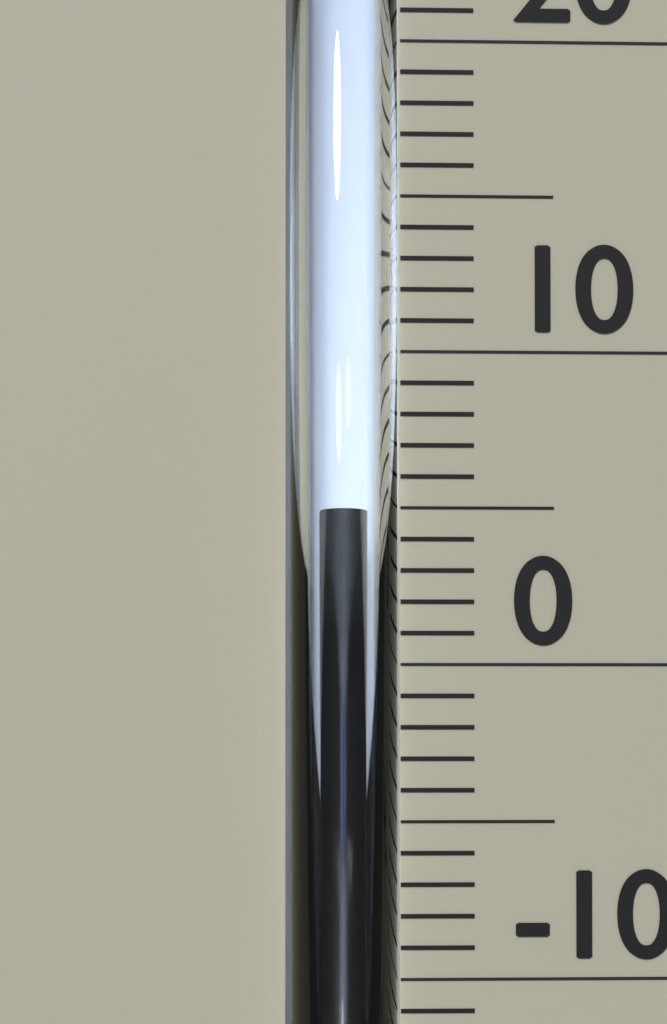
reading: 5 °C
